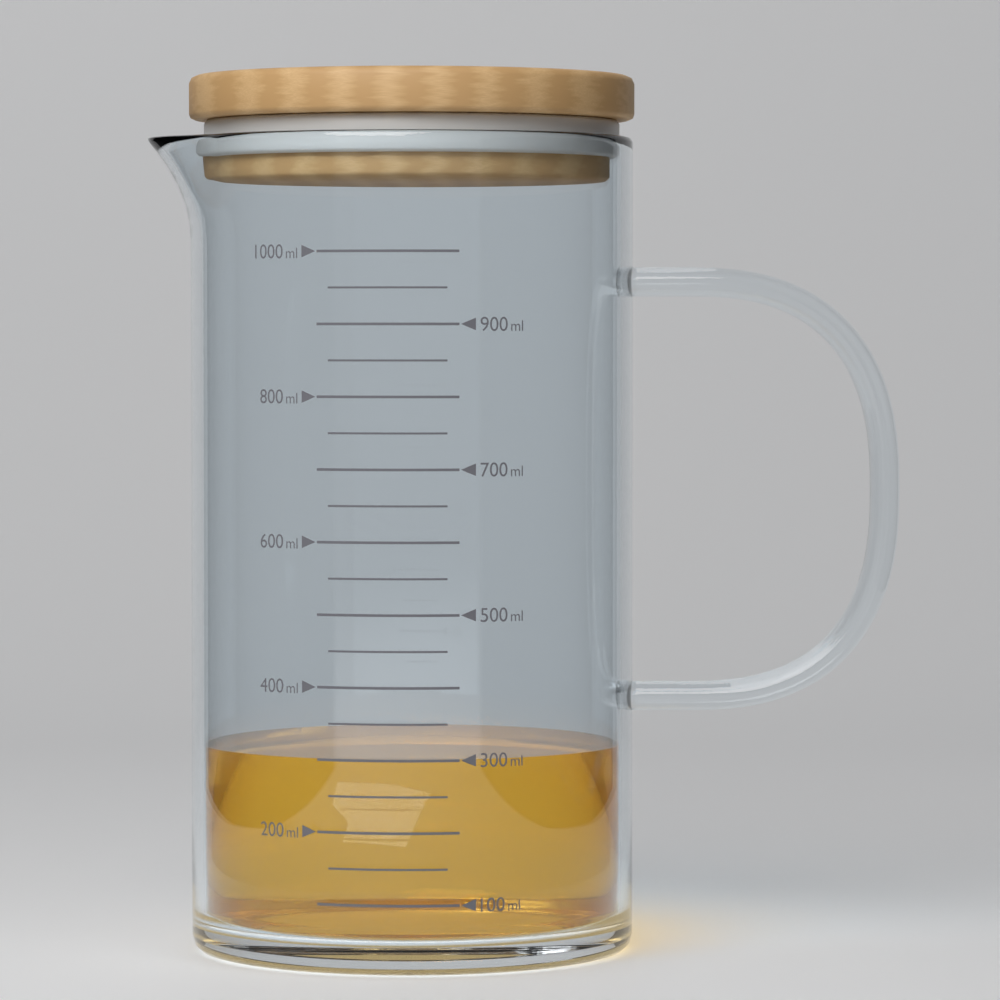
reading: 300 ml
